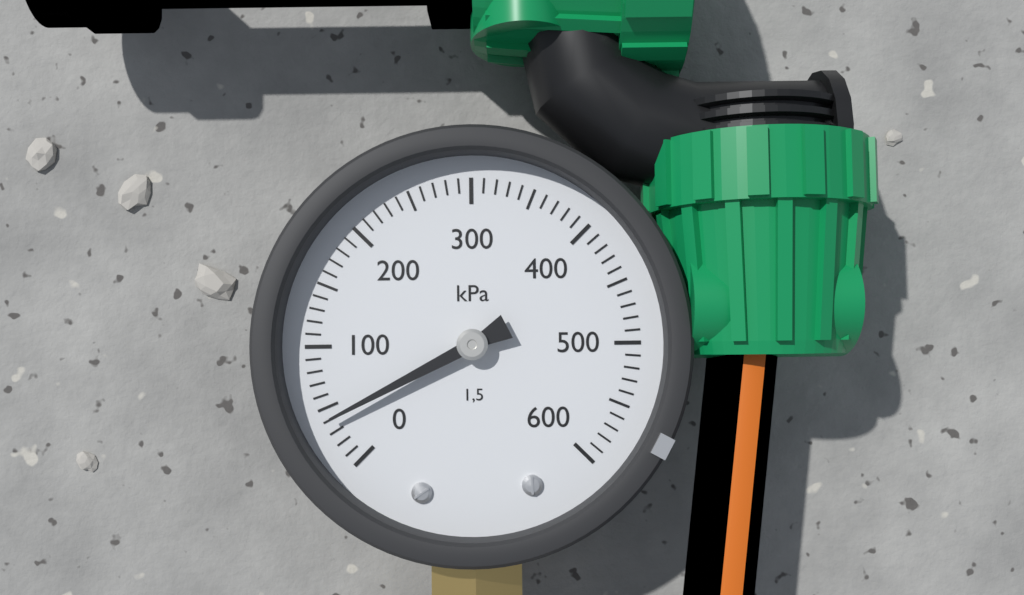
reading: 40 kPa
